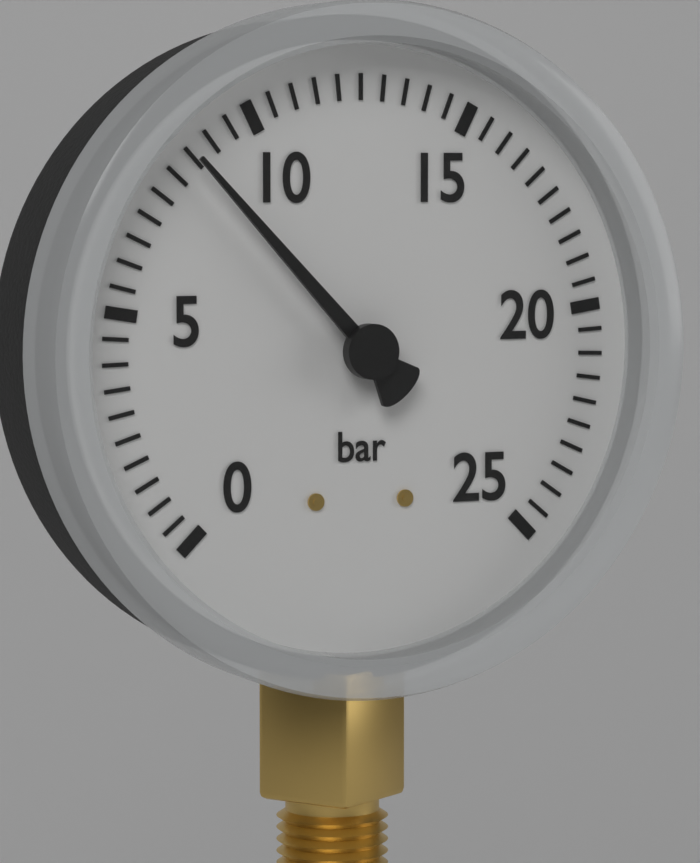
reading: 8.5 bar
